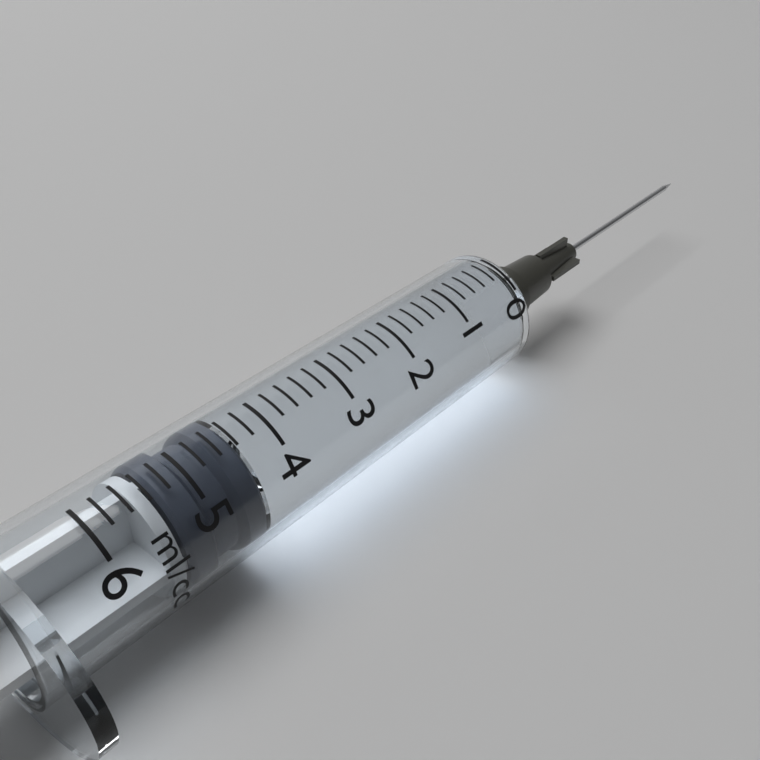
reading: 4.4 ml
